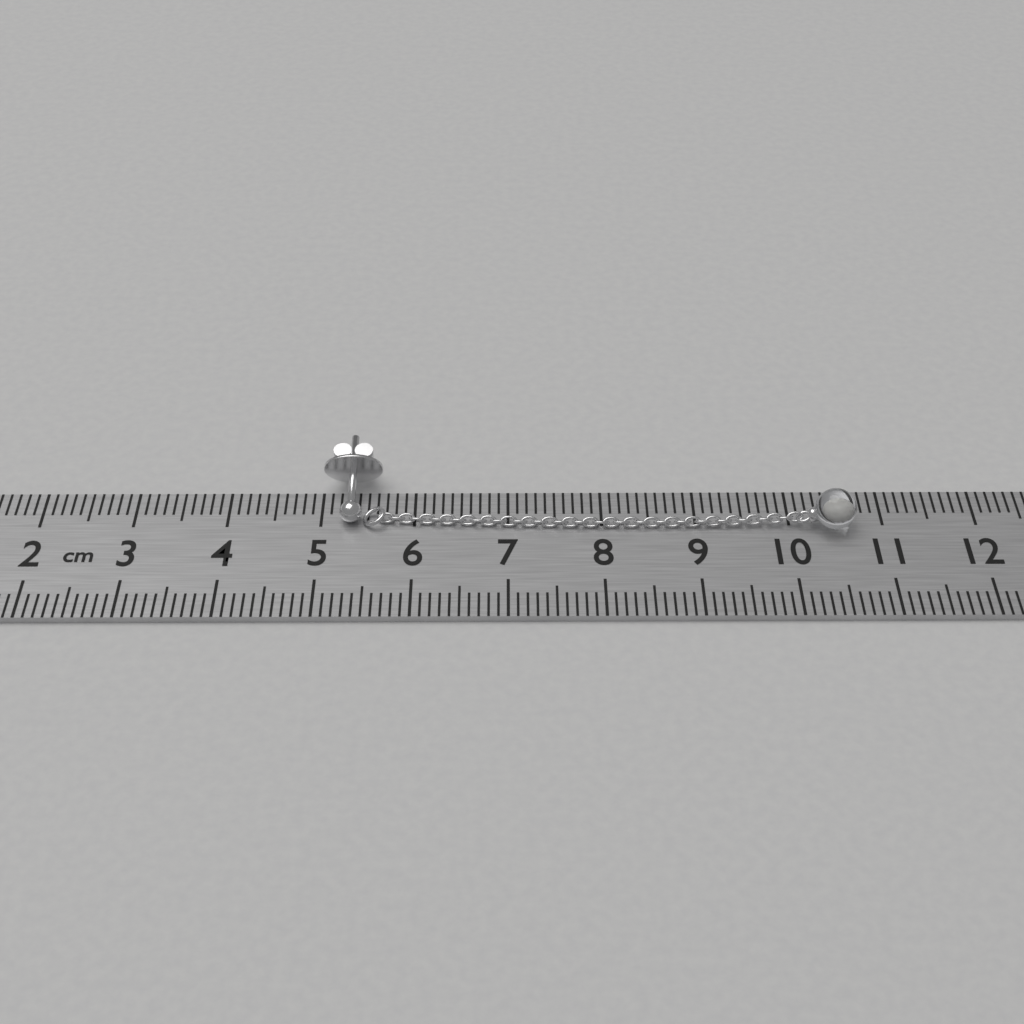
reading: 10.7 cm
